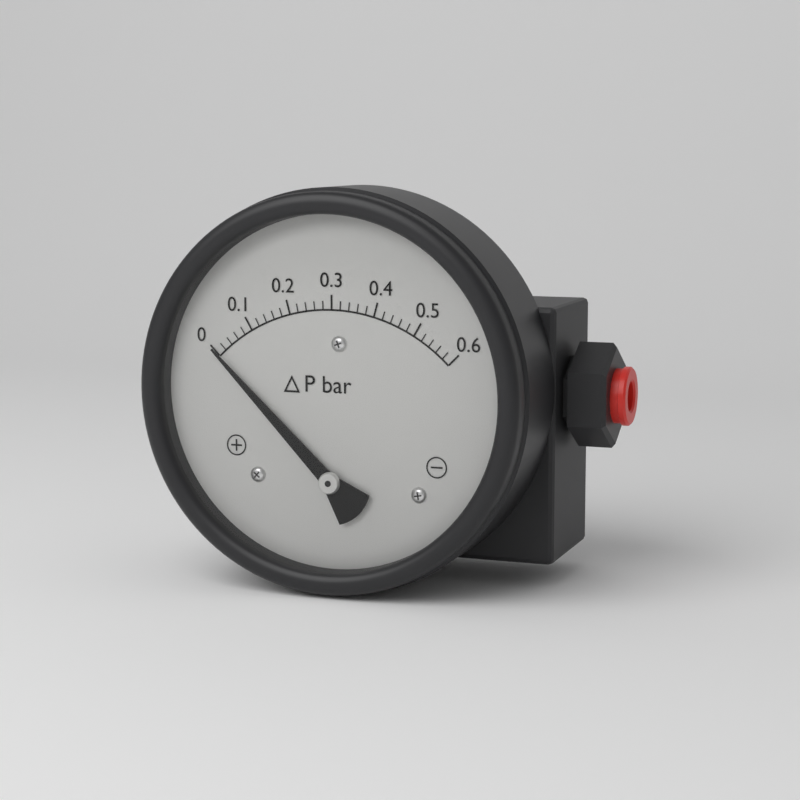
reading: 0.00 bar
